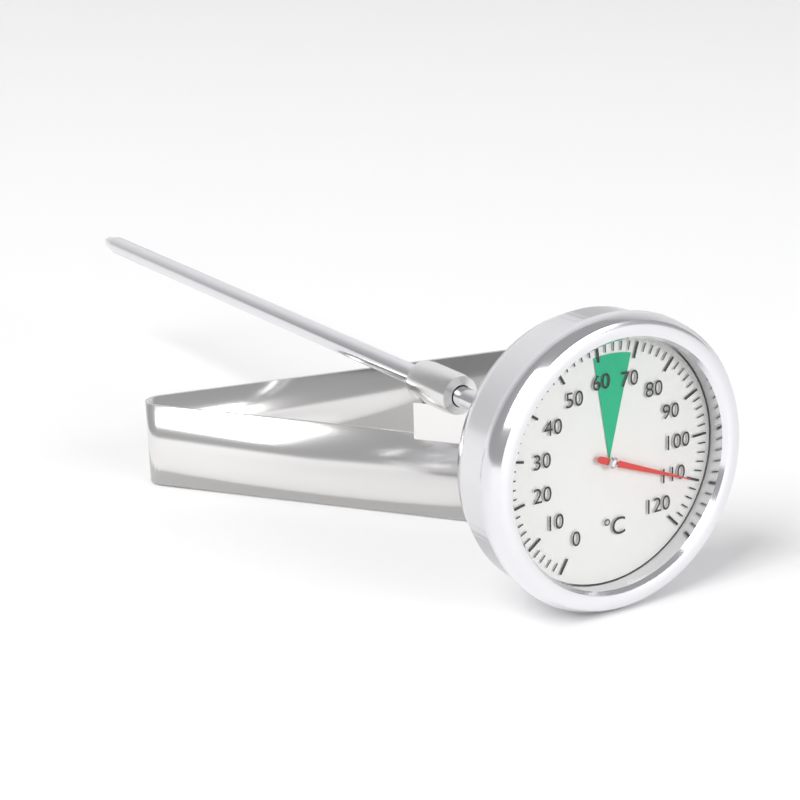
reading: 110 °C
